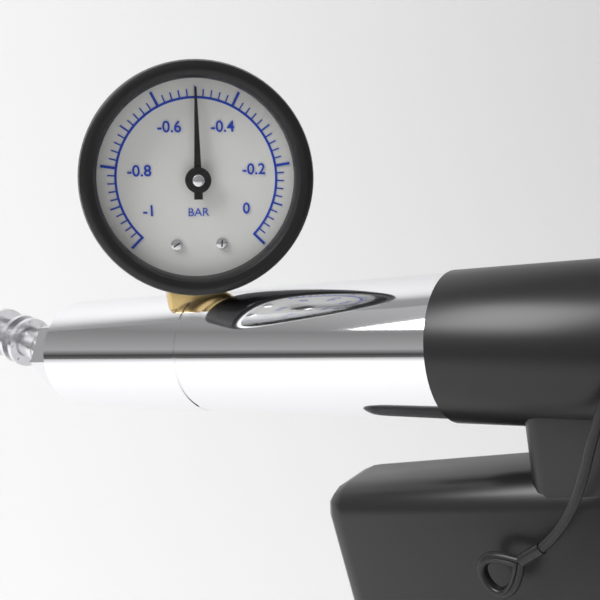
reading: -0.50 bar
